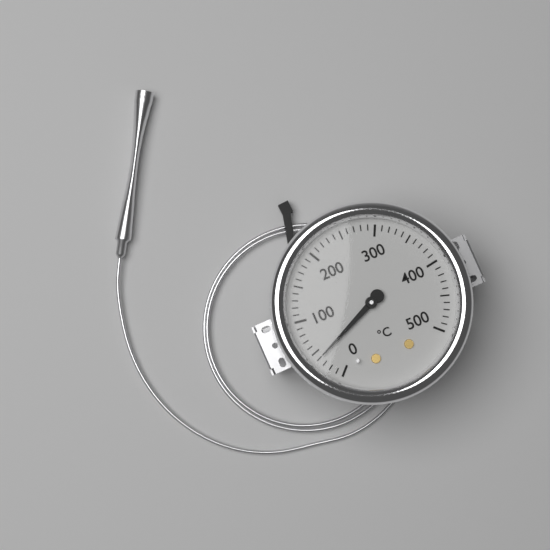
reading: 40 °C
